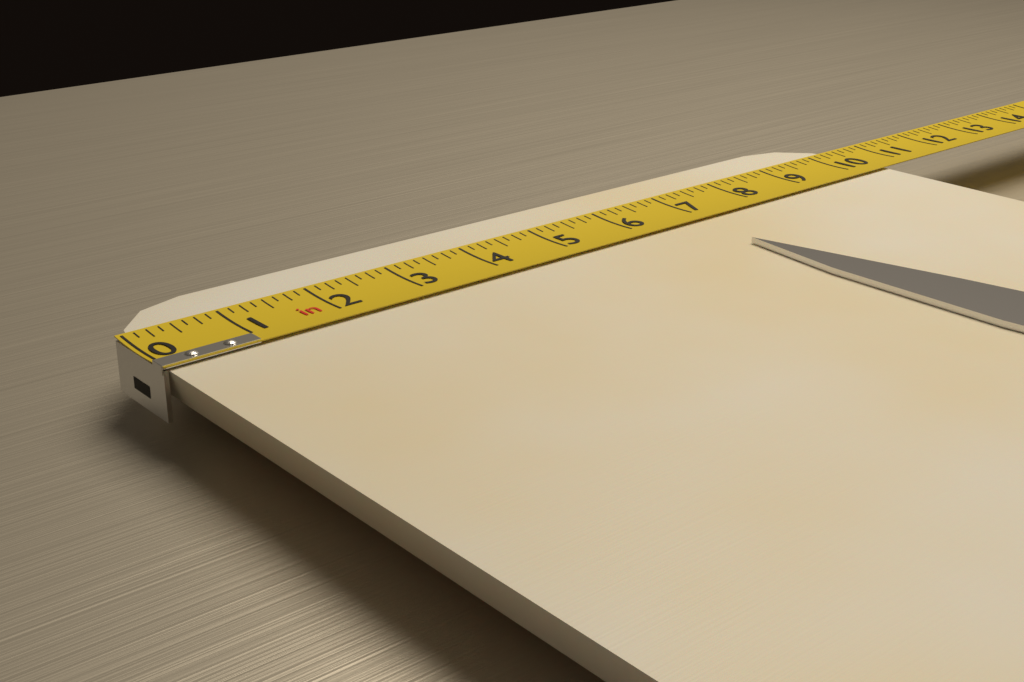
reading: 10.500 in
